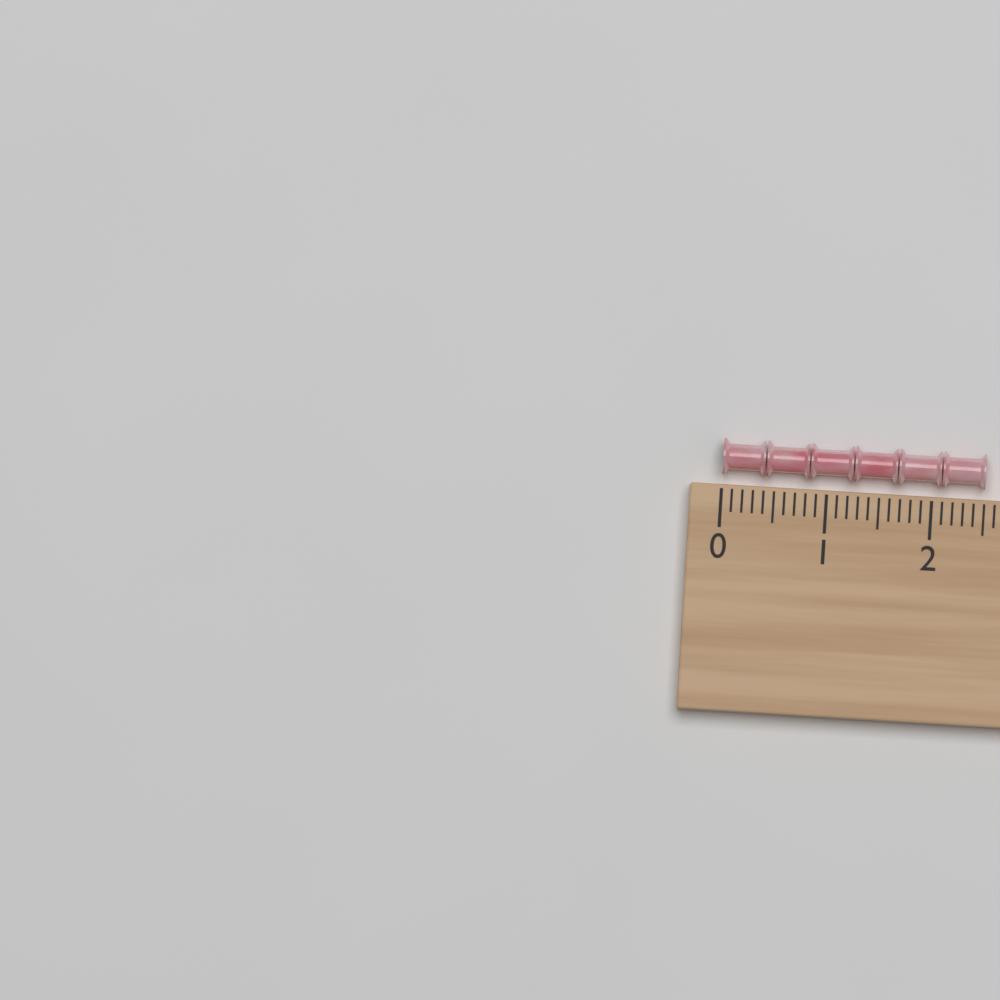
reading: 2.5 (no unit)
